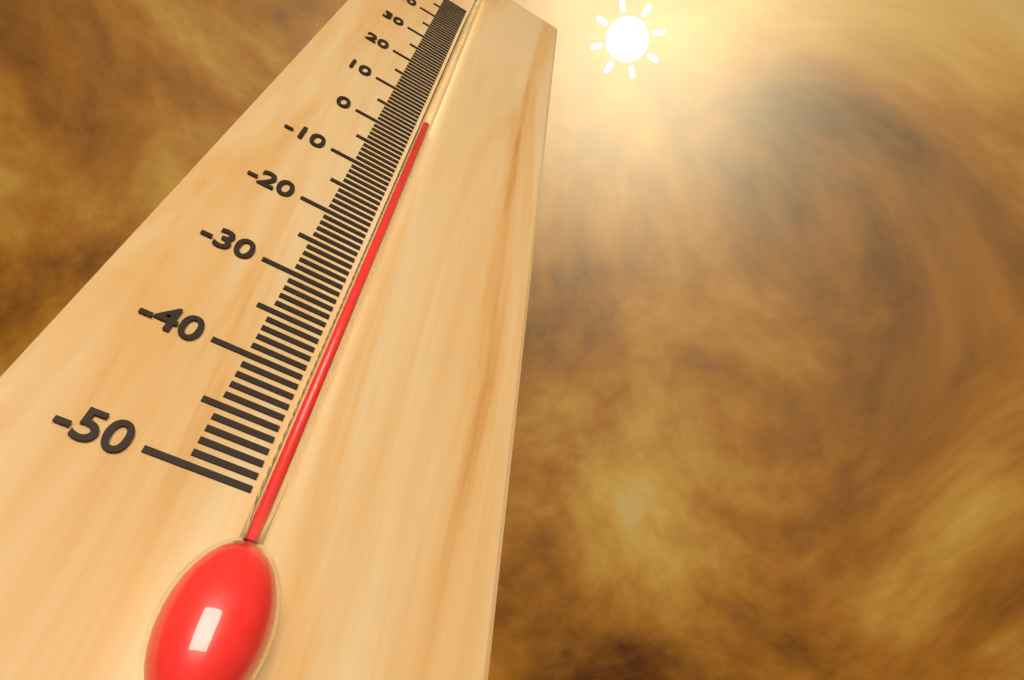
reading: 3 °C
